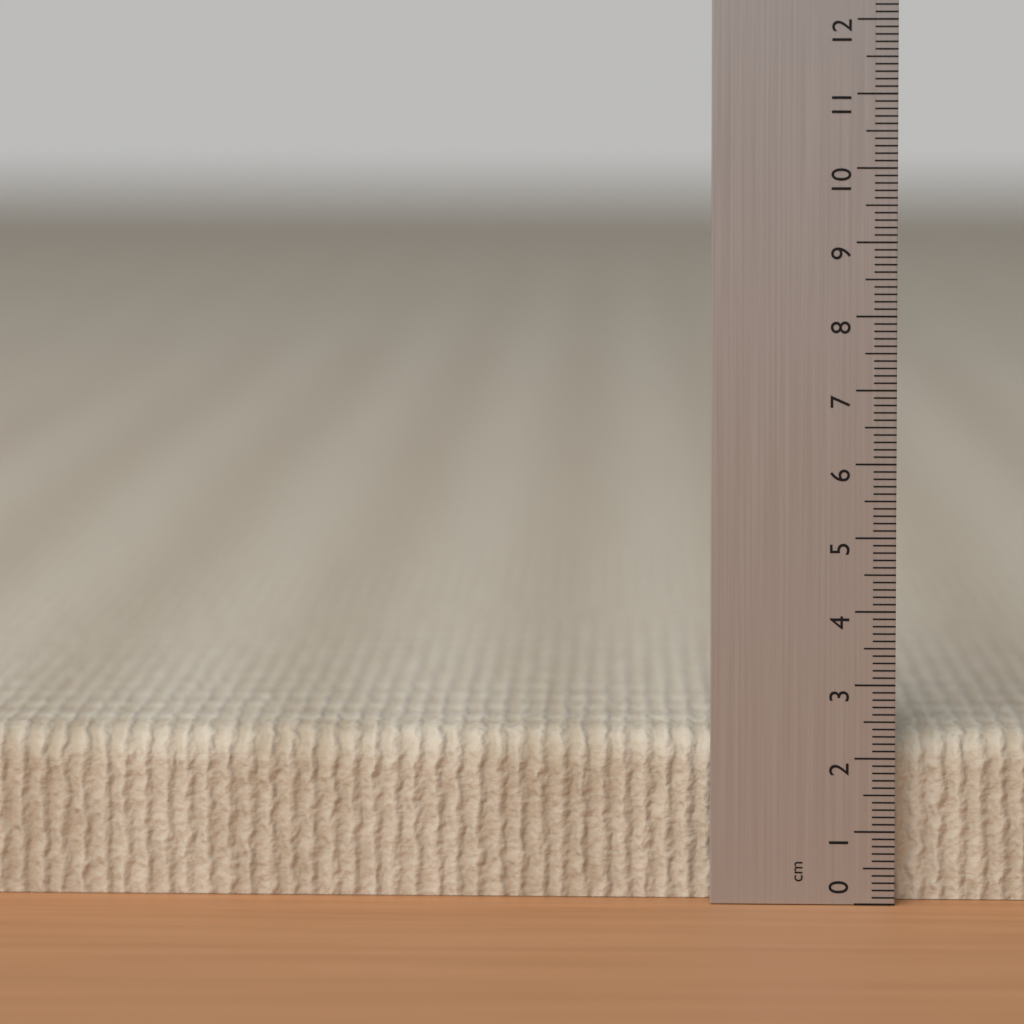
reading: 2.3 cm
